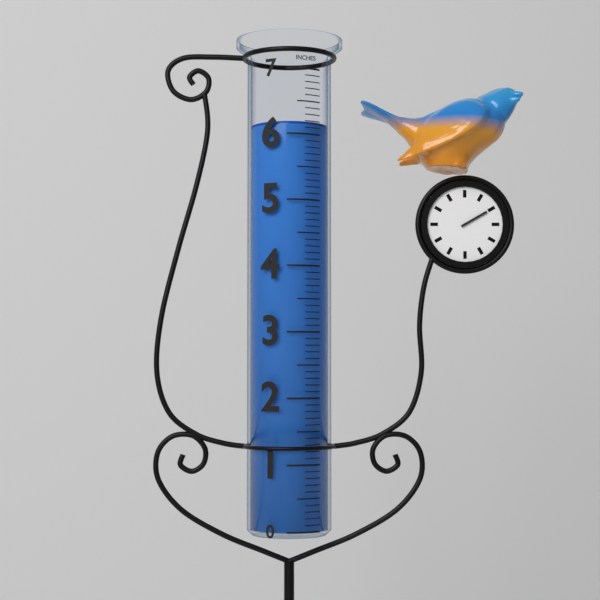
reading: 6.2 in
